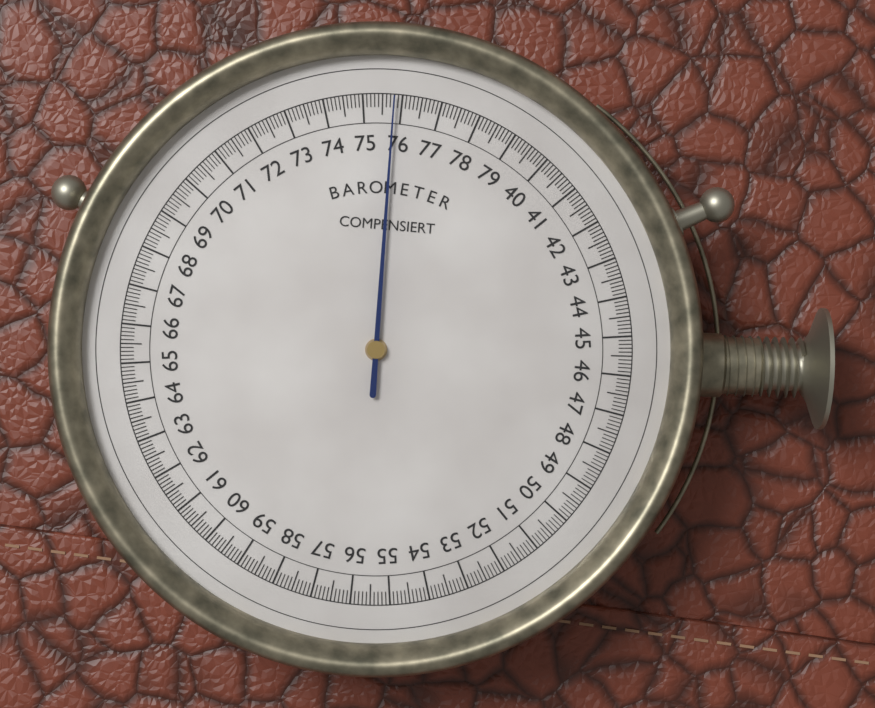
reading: 75.8 (no unit)
